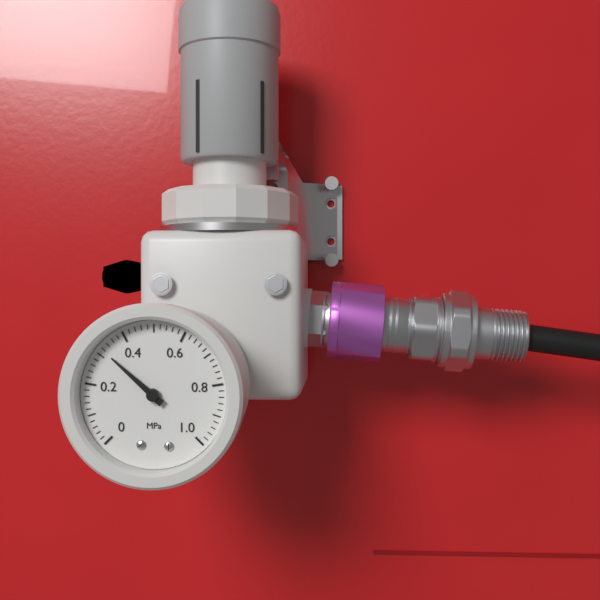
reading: 0.32 MPa
